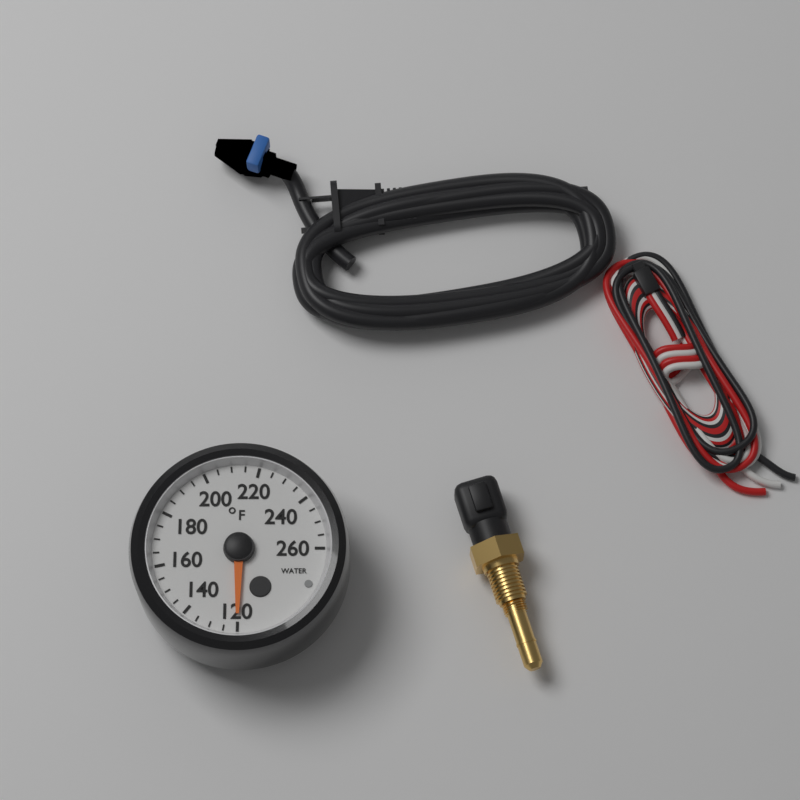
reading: 120 °F
